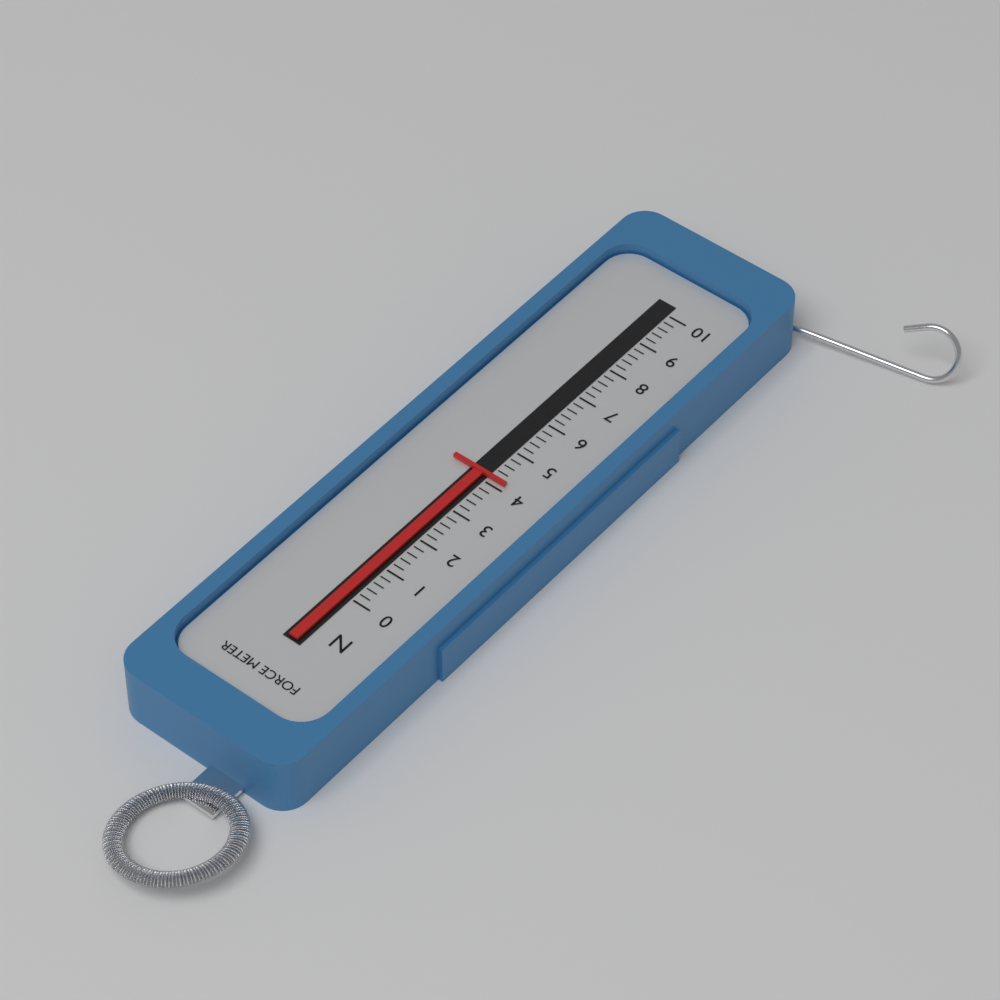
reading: 4.2 N
